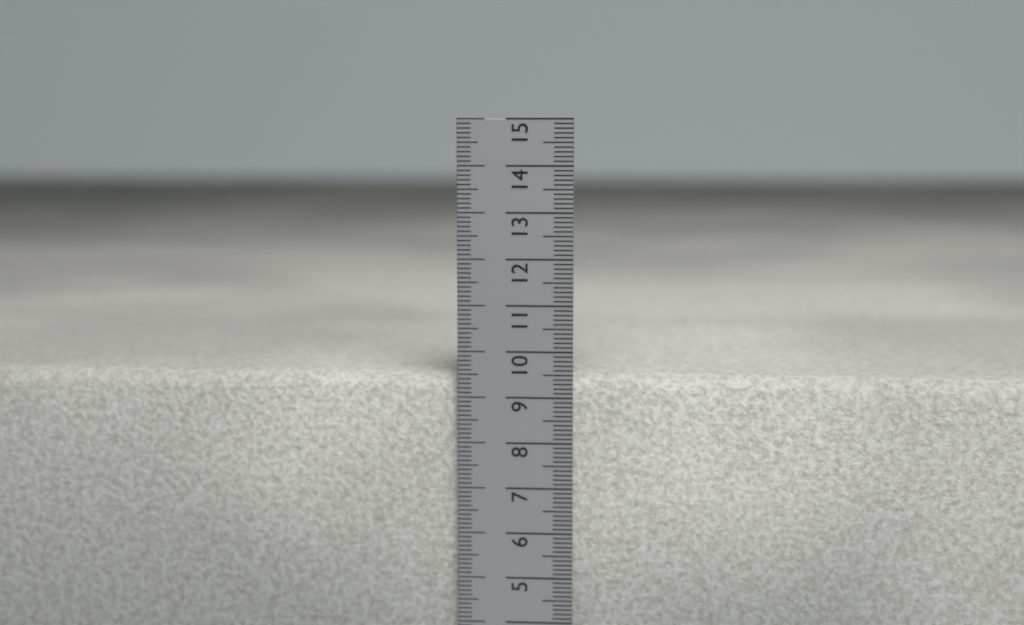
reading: 9.5 cm
